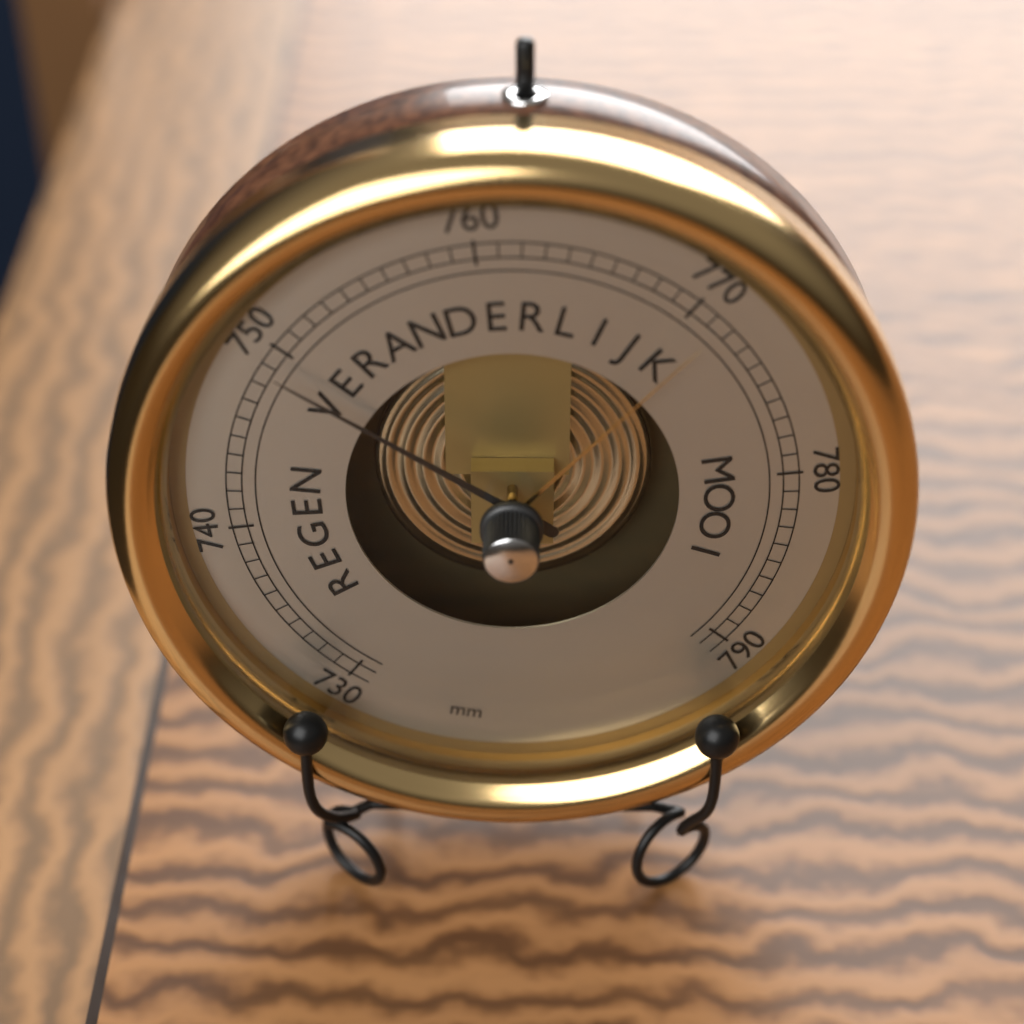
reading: 749 mm
